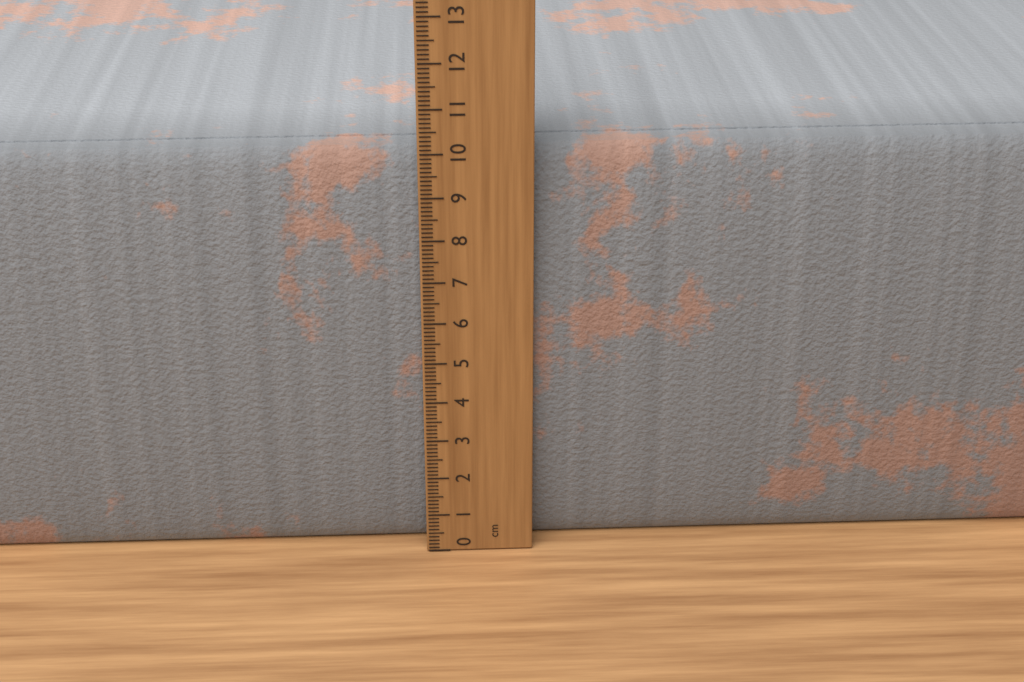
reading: 10.0 cm
